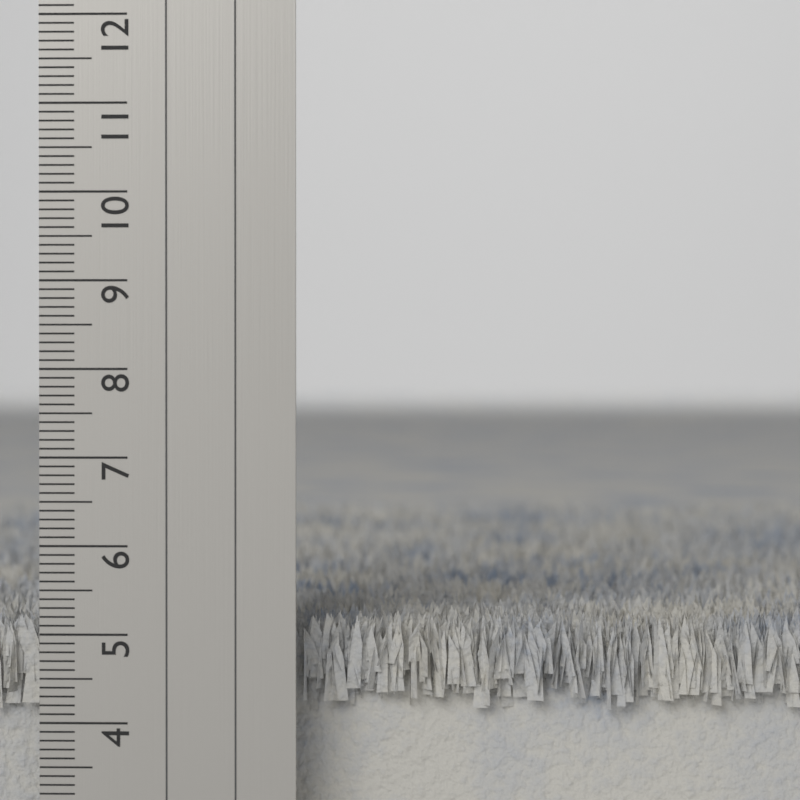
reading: 5.2 cm
